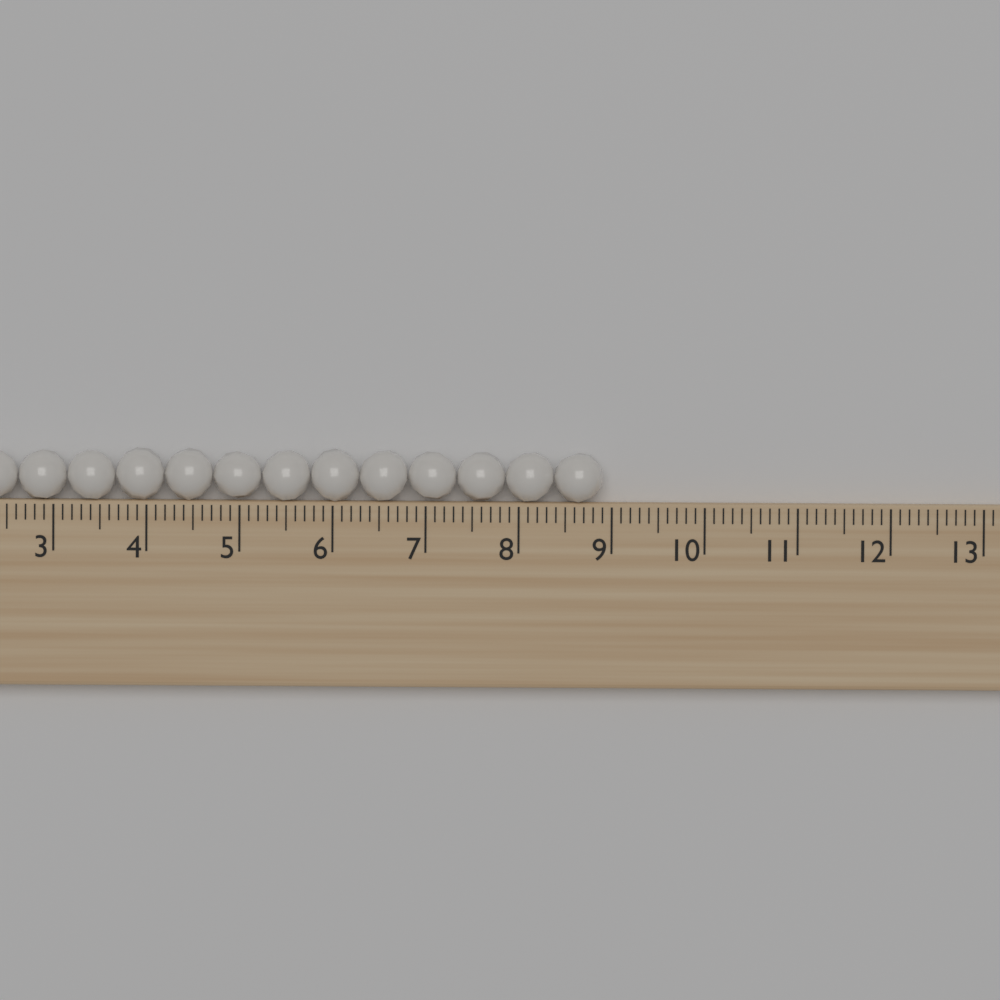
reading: 8.9 (no unit)
